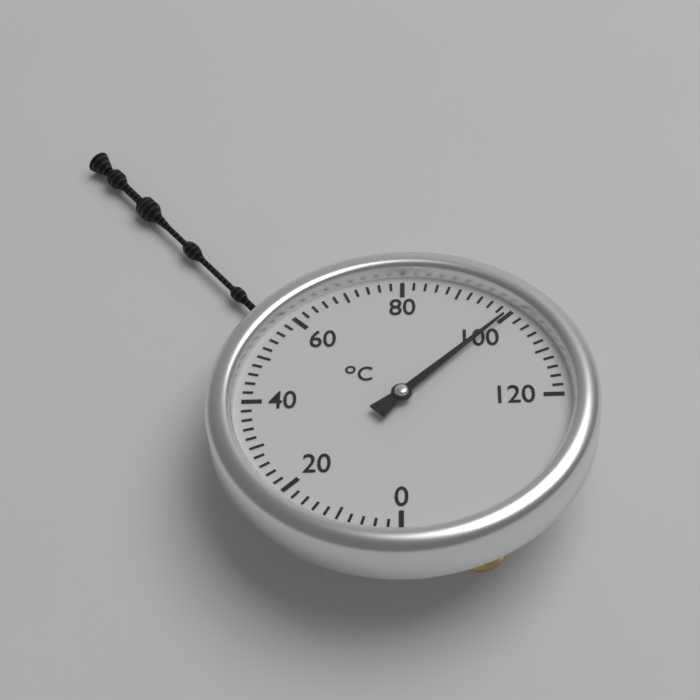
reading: 100 °C
